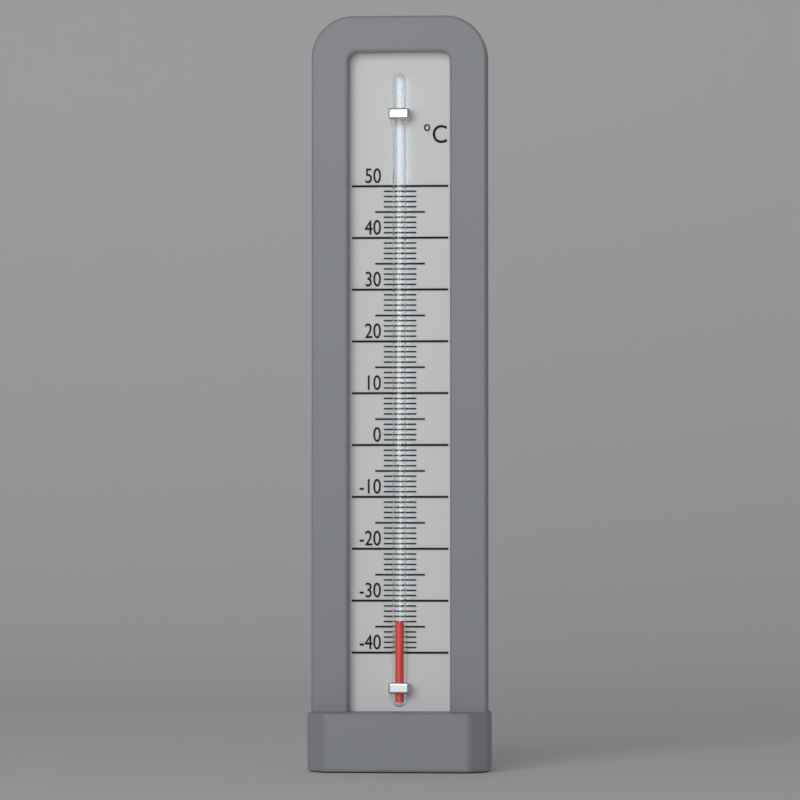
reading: -34 °C
